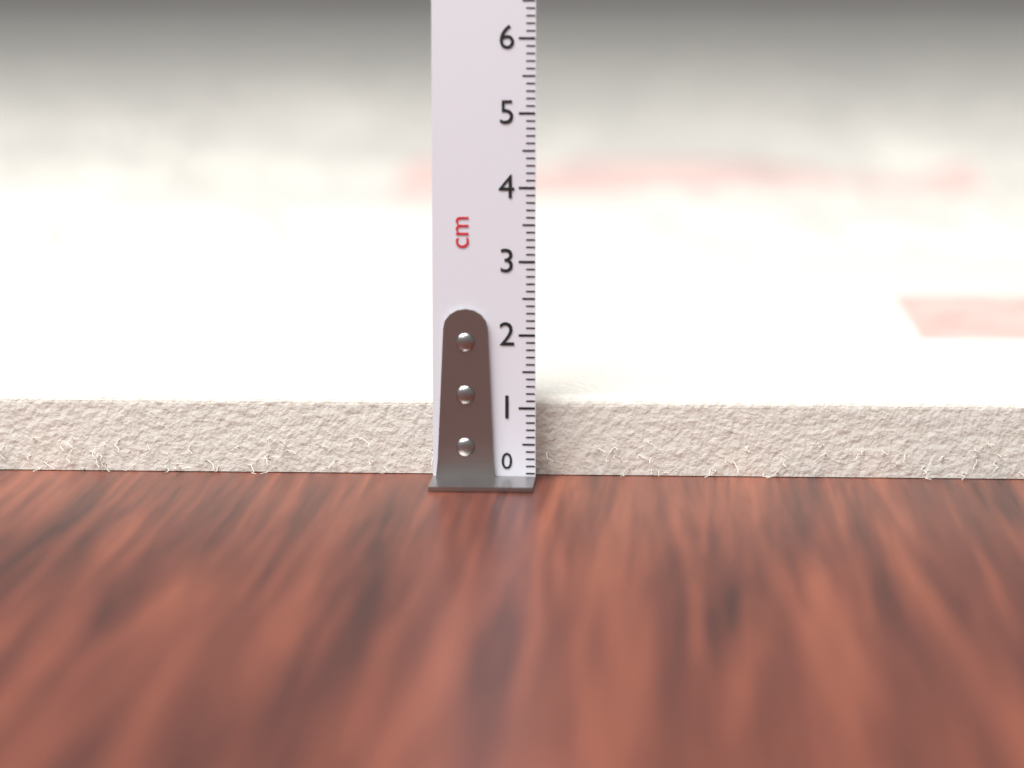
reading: 1.1 cm
